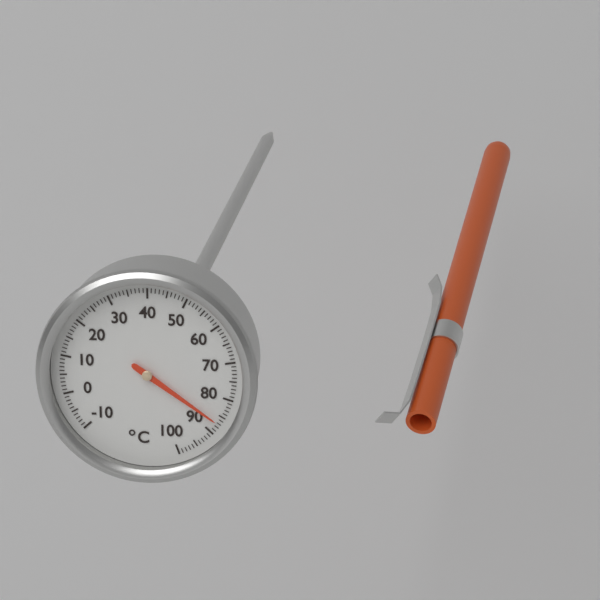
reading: 87 °C
